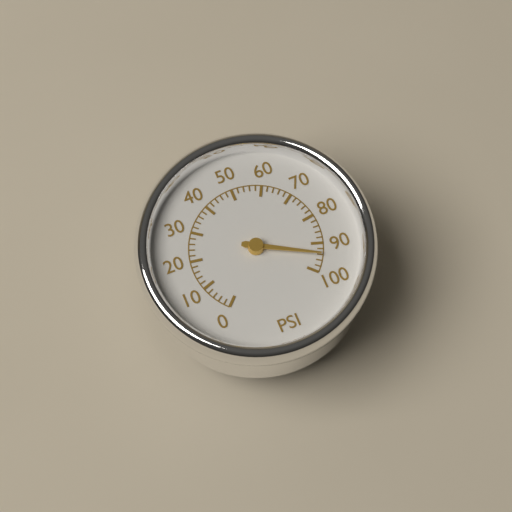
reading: 94 psi
